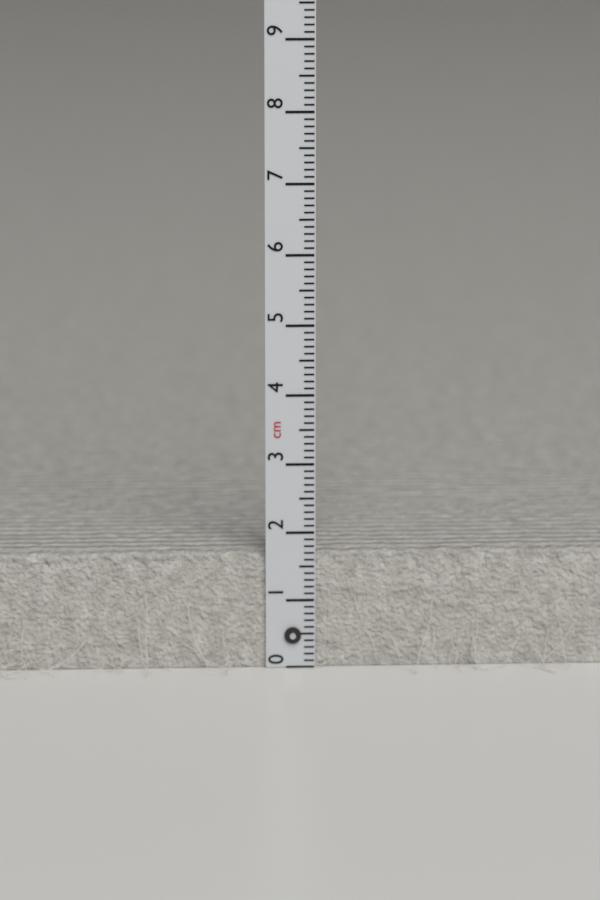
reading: 1.7 cm
